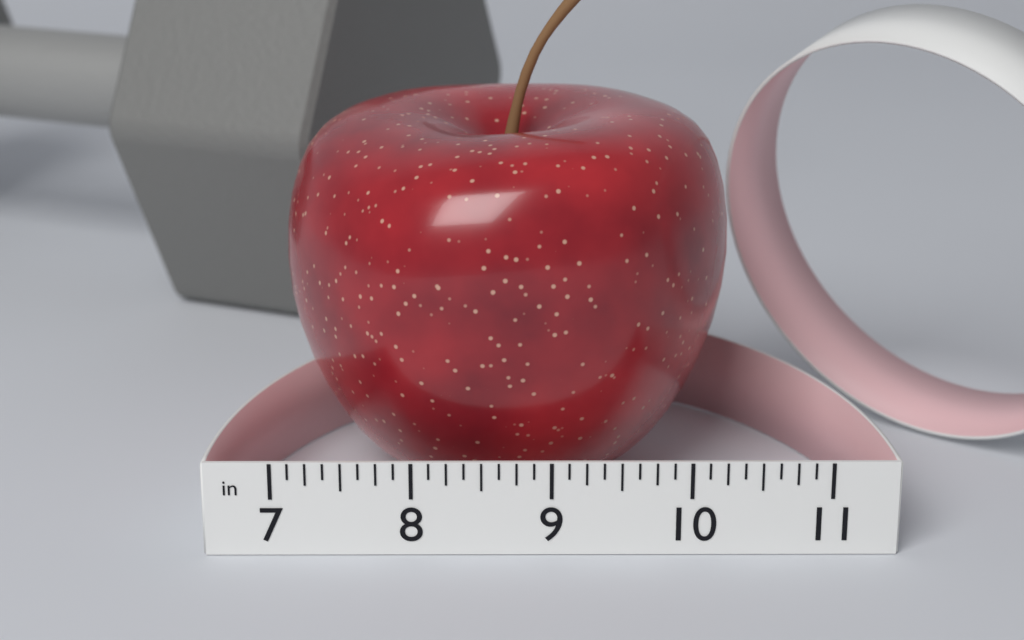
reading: 10.375 in
